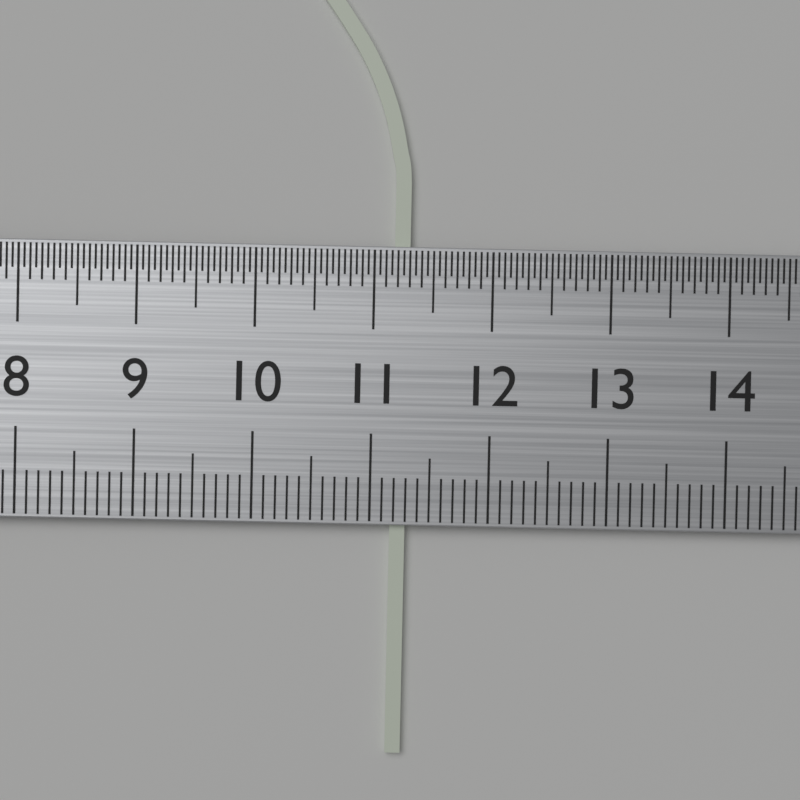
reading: 11.3 cm
